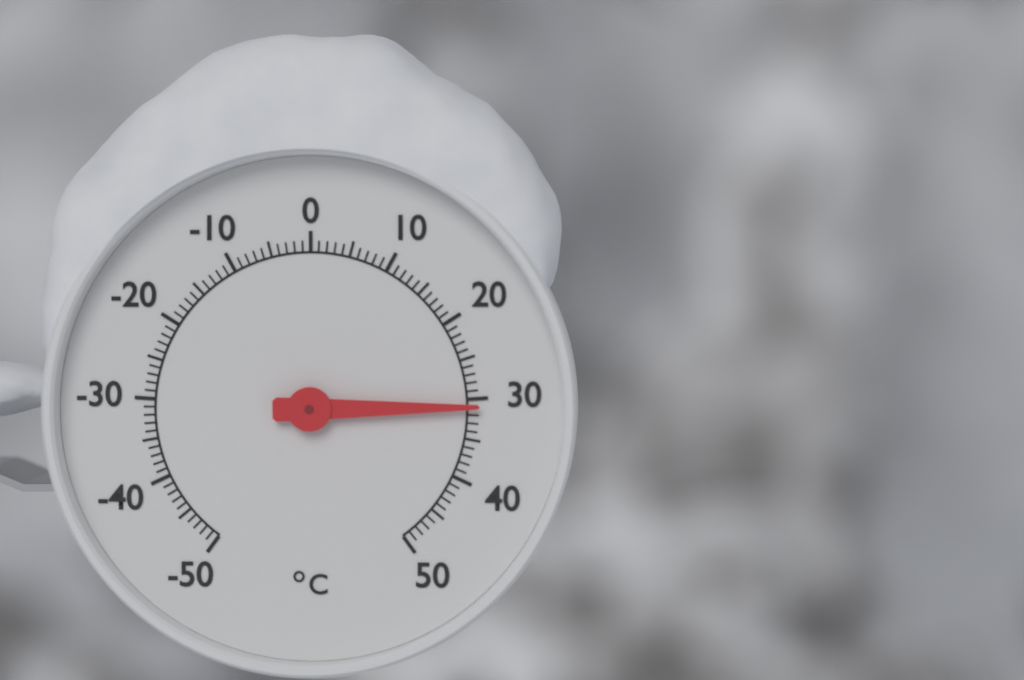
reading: 31 °C
